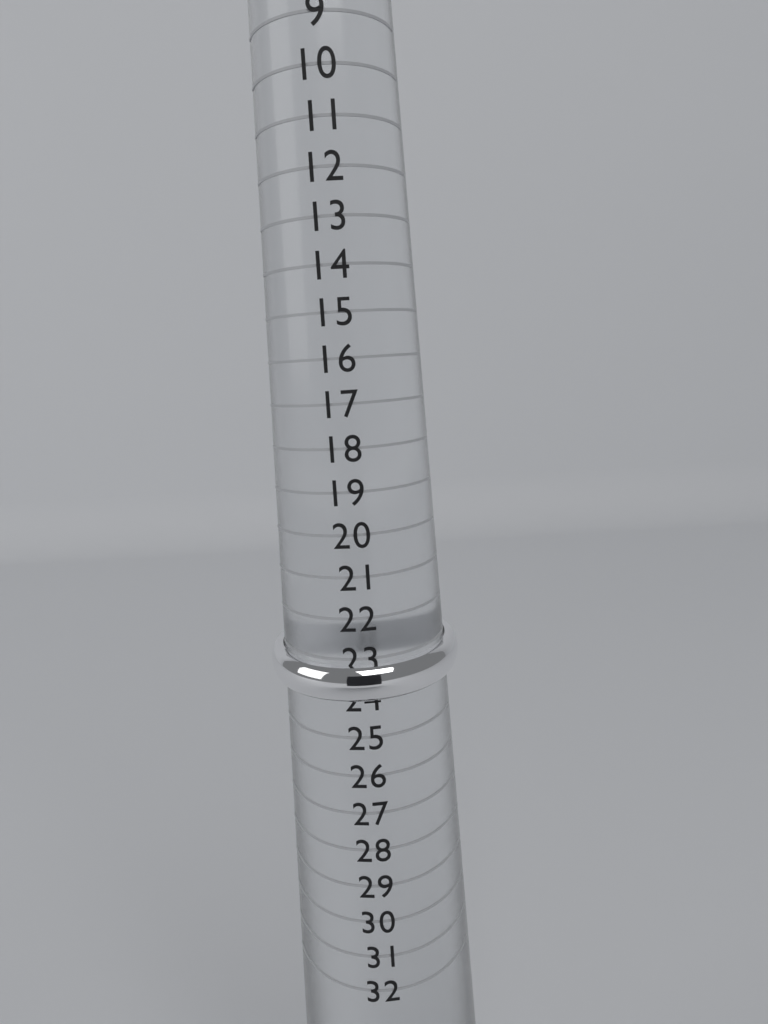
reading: 24 (no unit)
